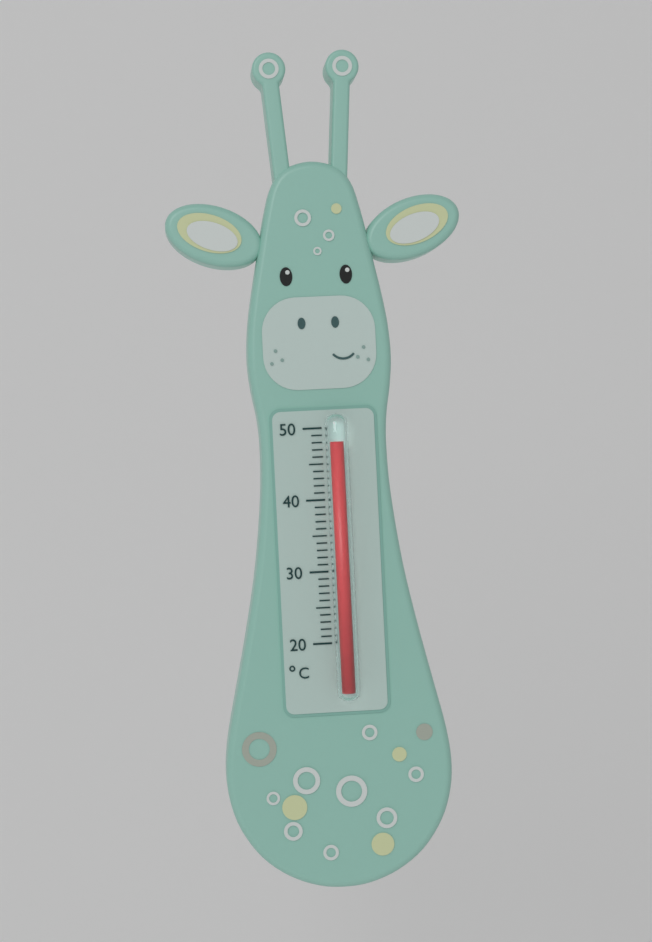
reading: 48 °C
